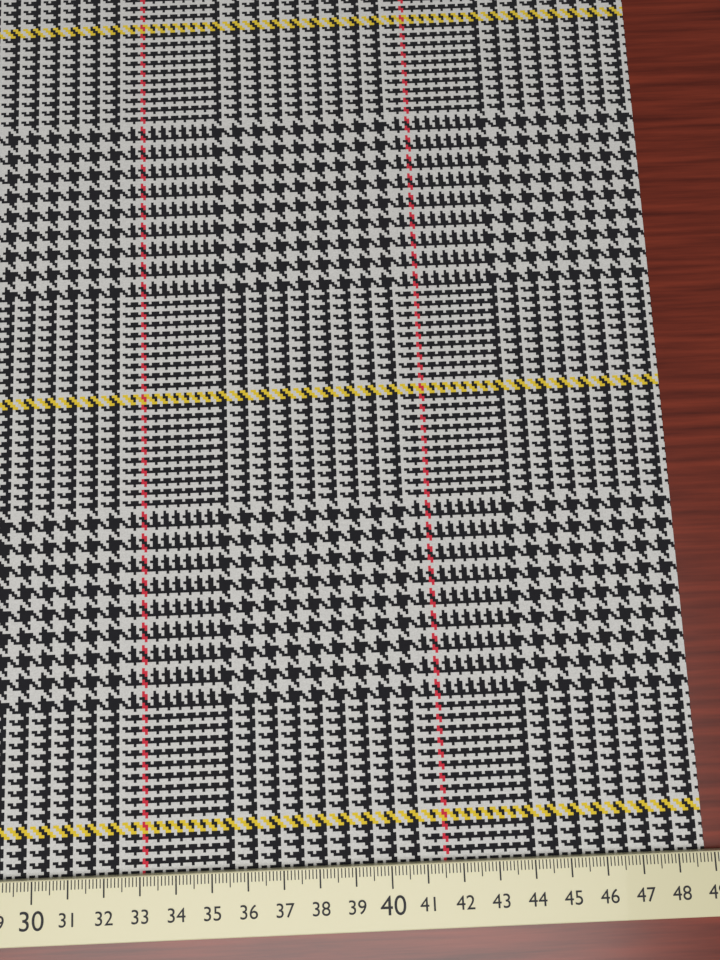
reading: 48.8 cm
